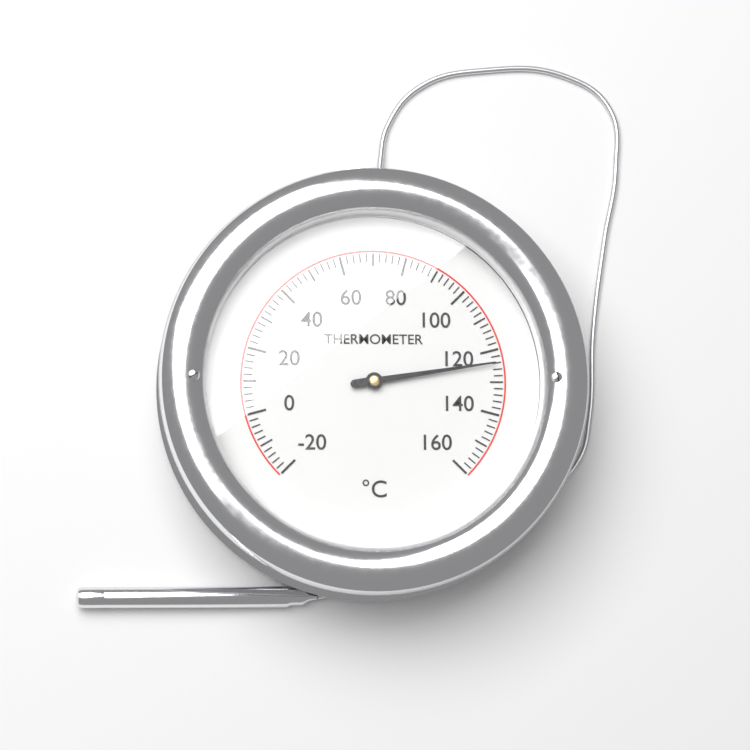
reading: 124 °C
